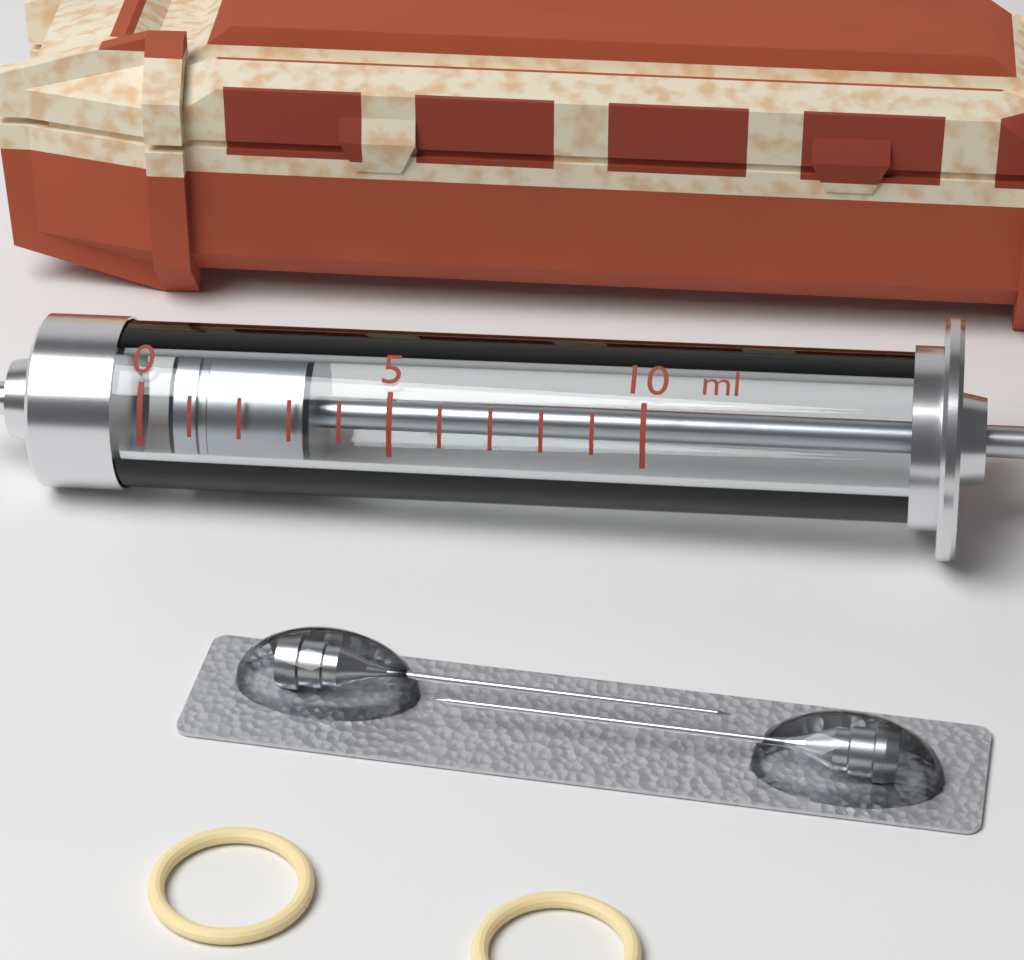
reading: 0.5 ml
